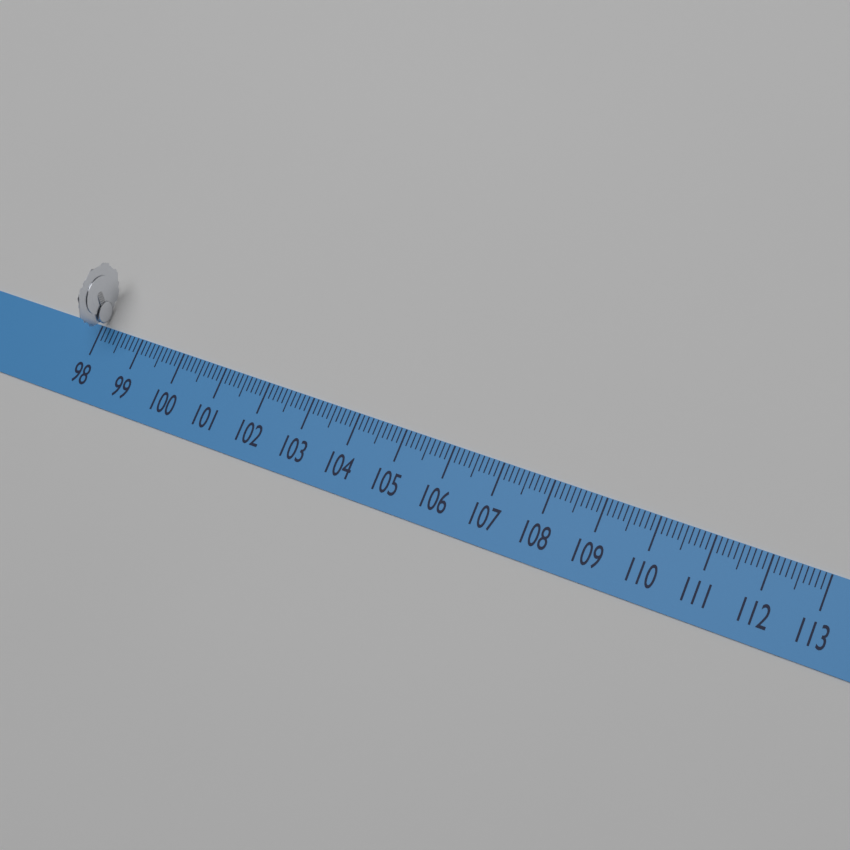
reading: 98.1 (no unit)
